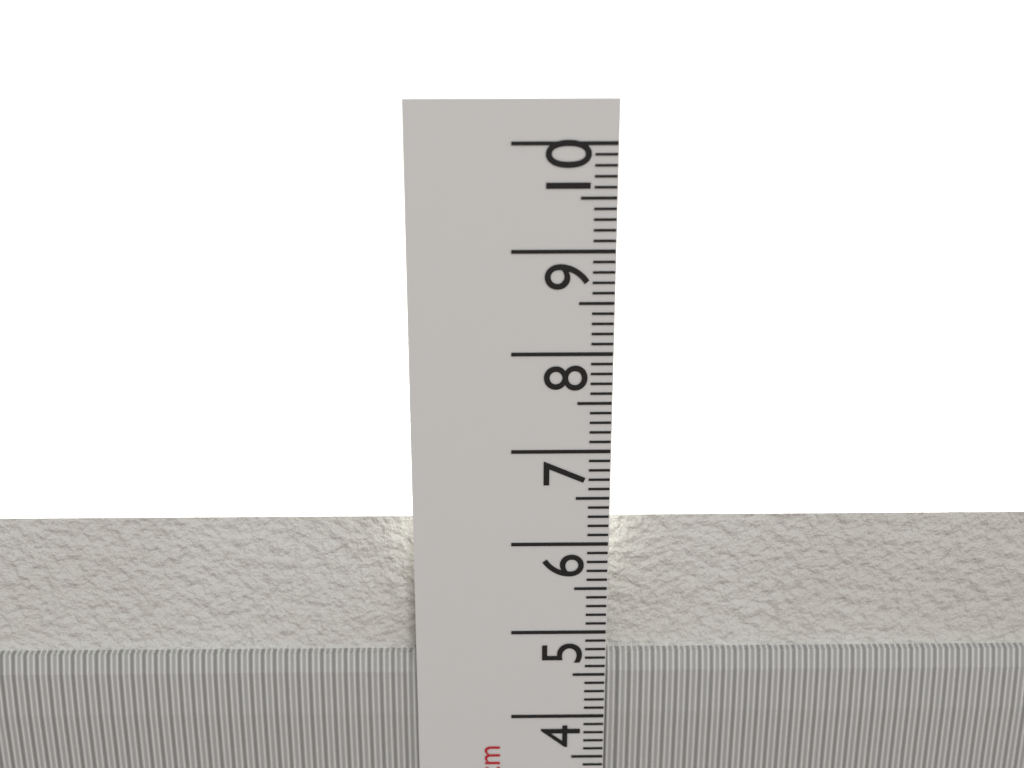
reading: 6.2 cm
